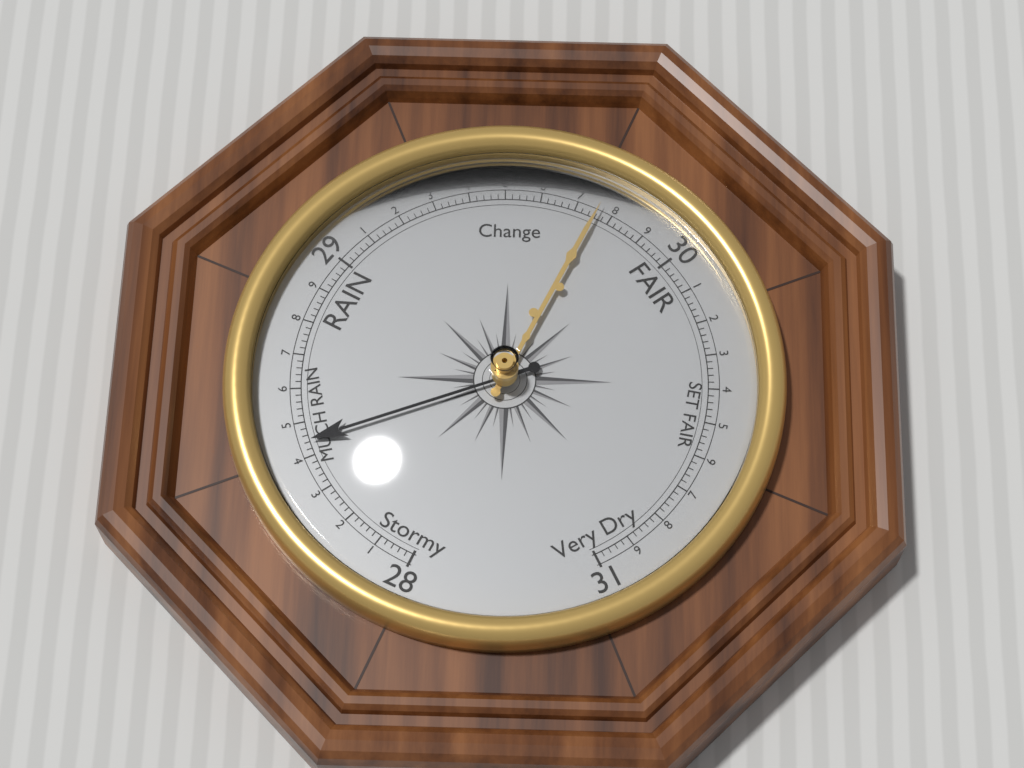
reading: 28.44 (no unit)
